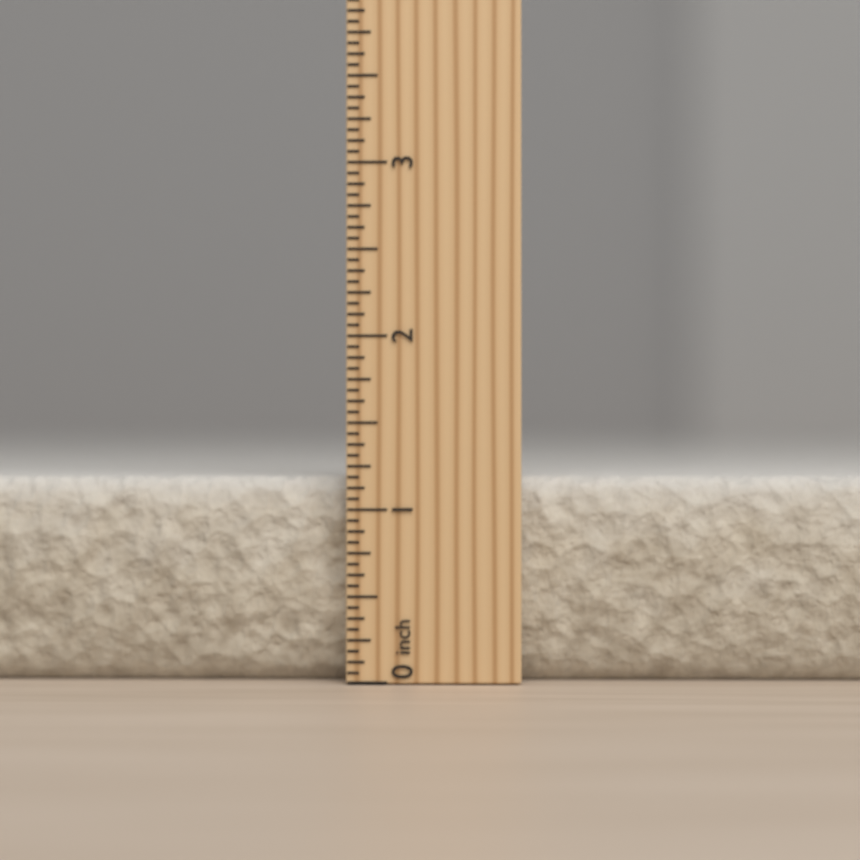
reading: 1.1875 inch
